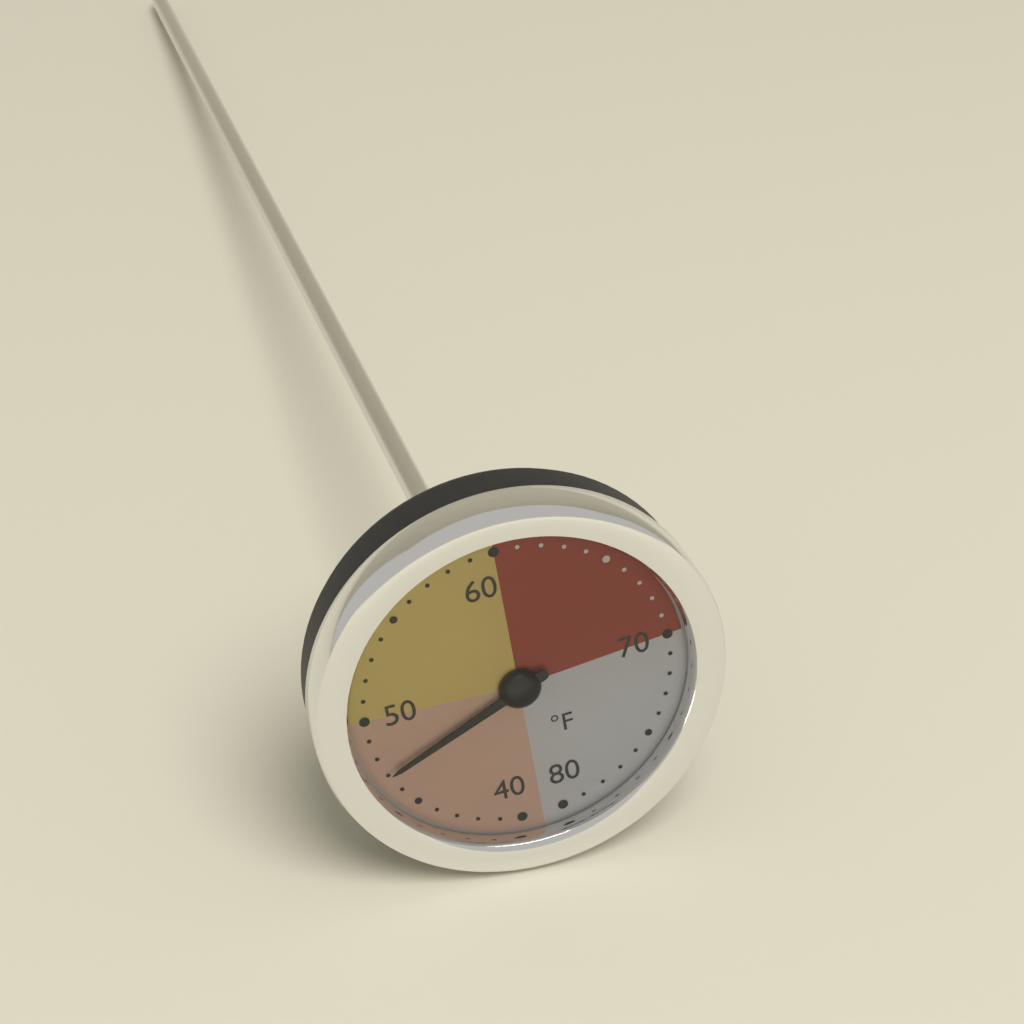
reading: 47 °F
